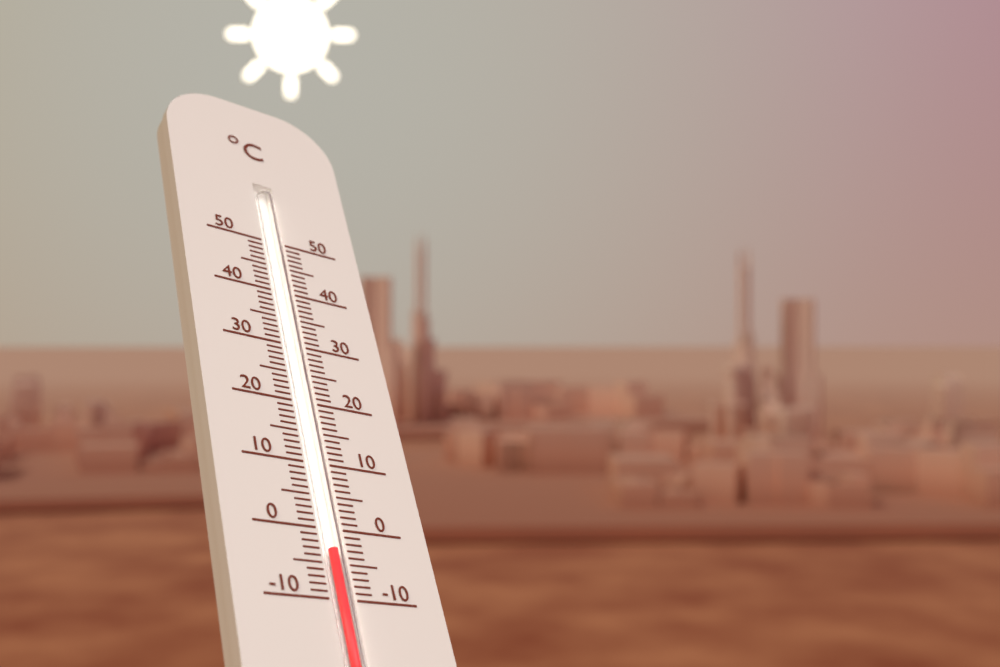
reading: -3 °C
